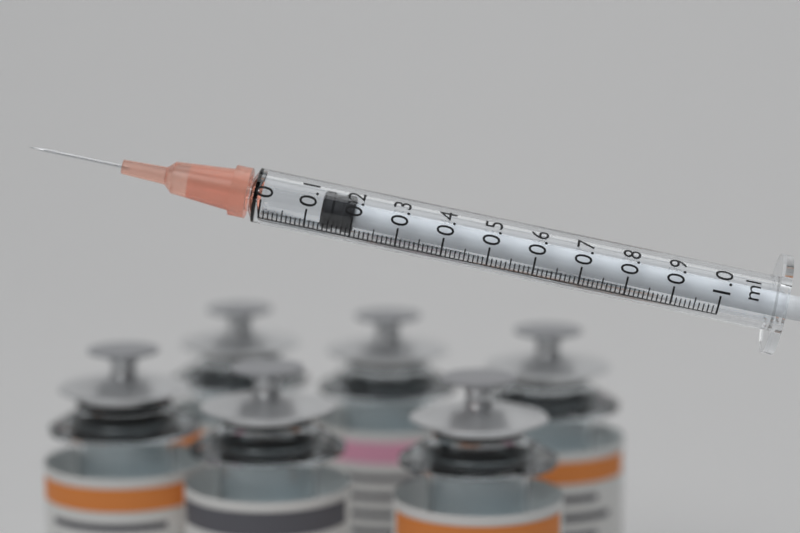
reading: 0.13 ml
